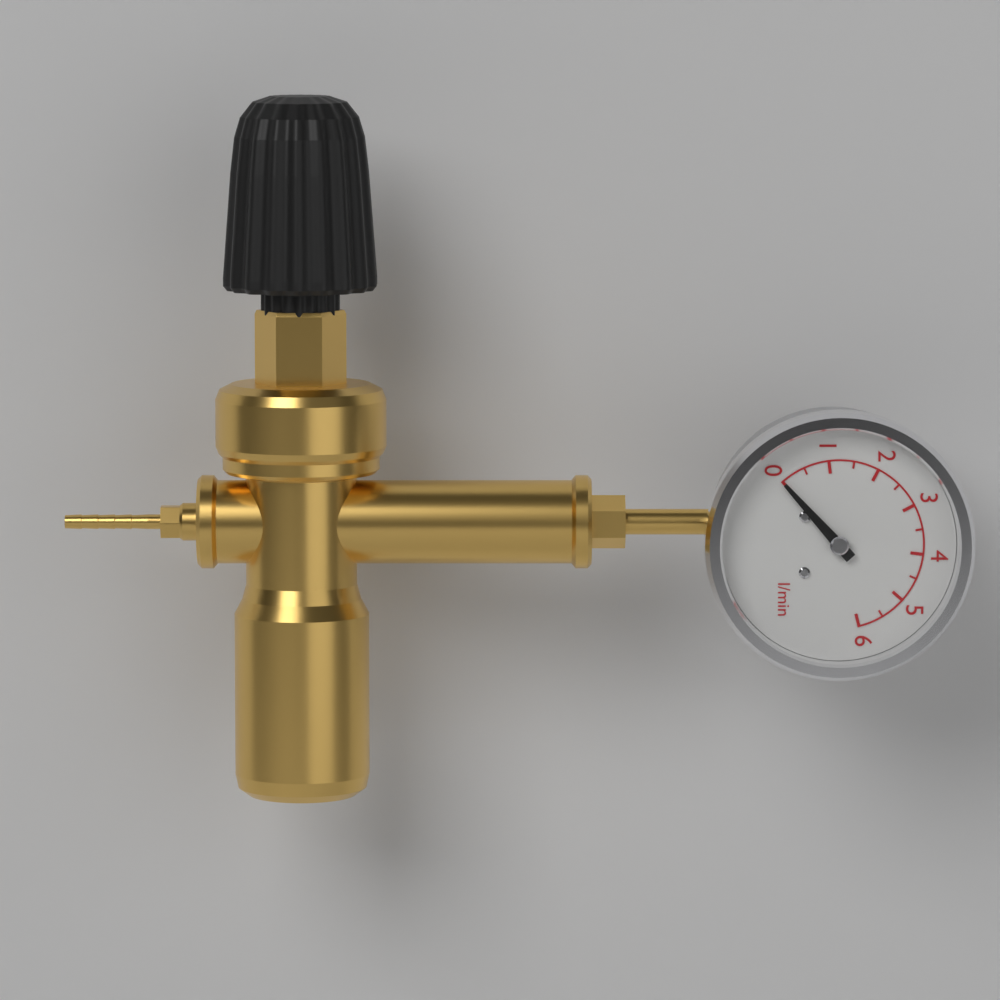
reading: 0.0 l/min
